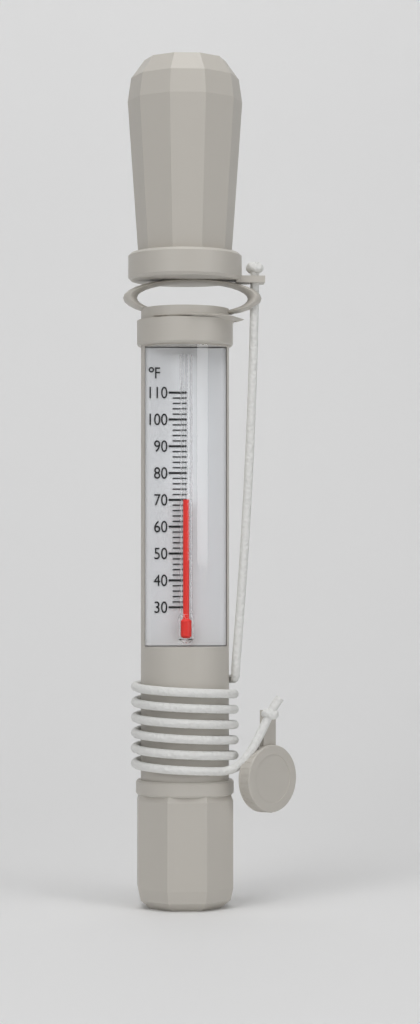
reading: 70 °F
